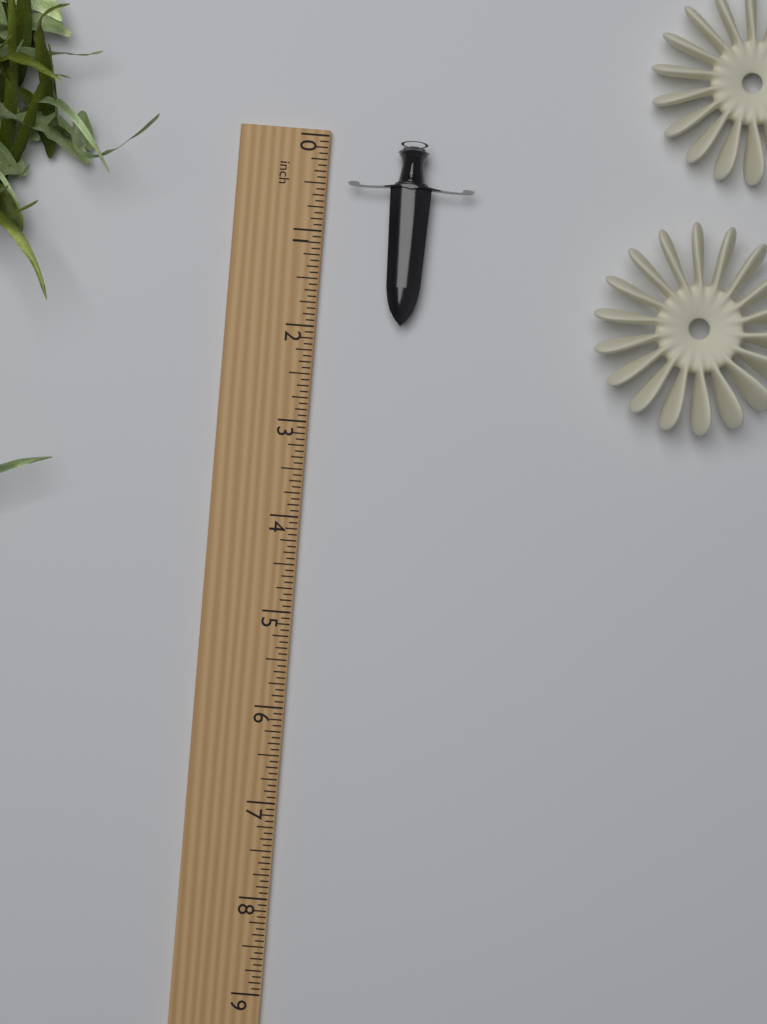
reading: 1.9375 inch
